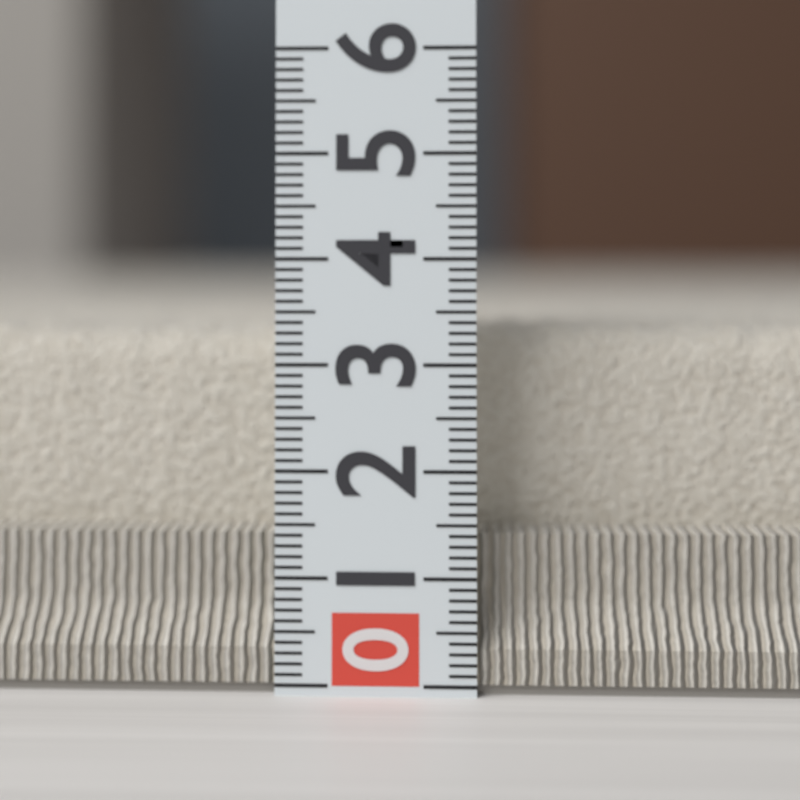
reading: 3.4 (no unit)
